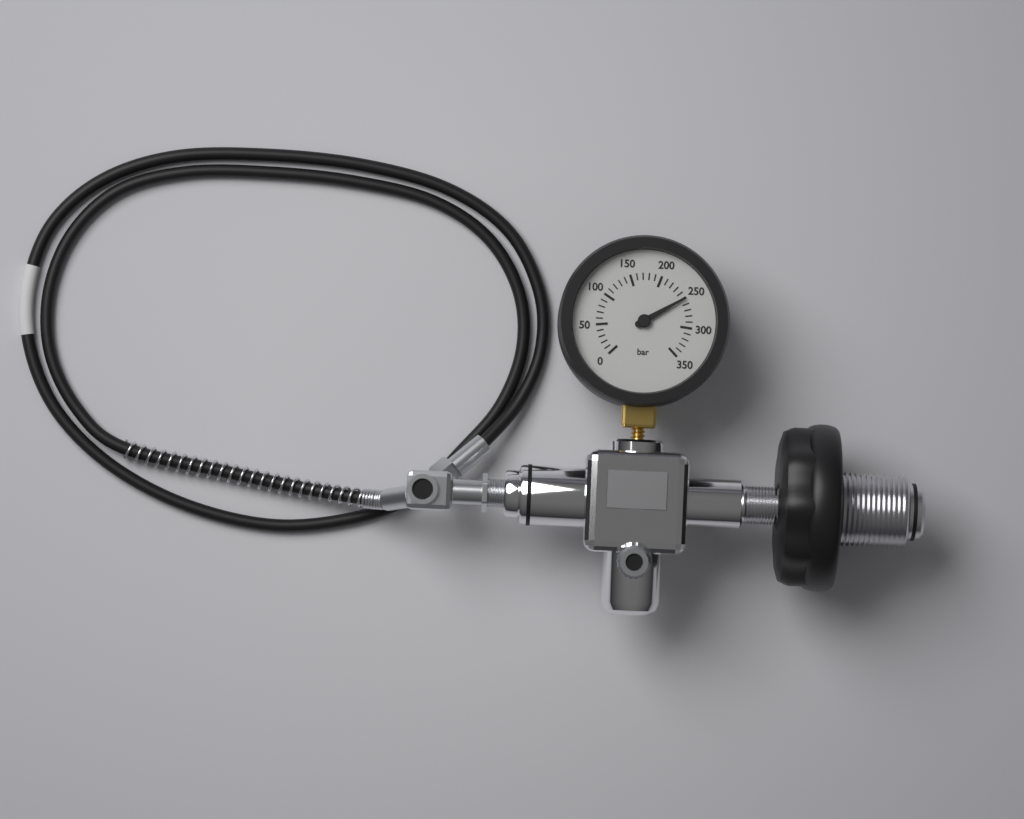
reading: 250 bar
